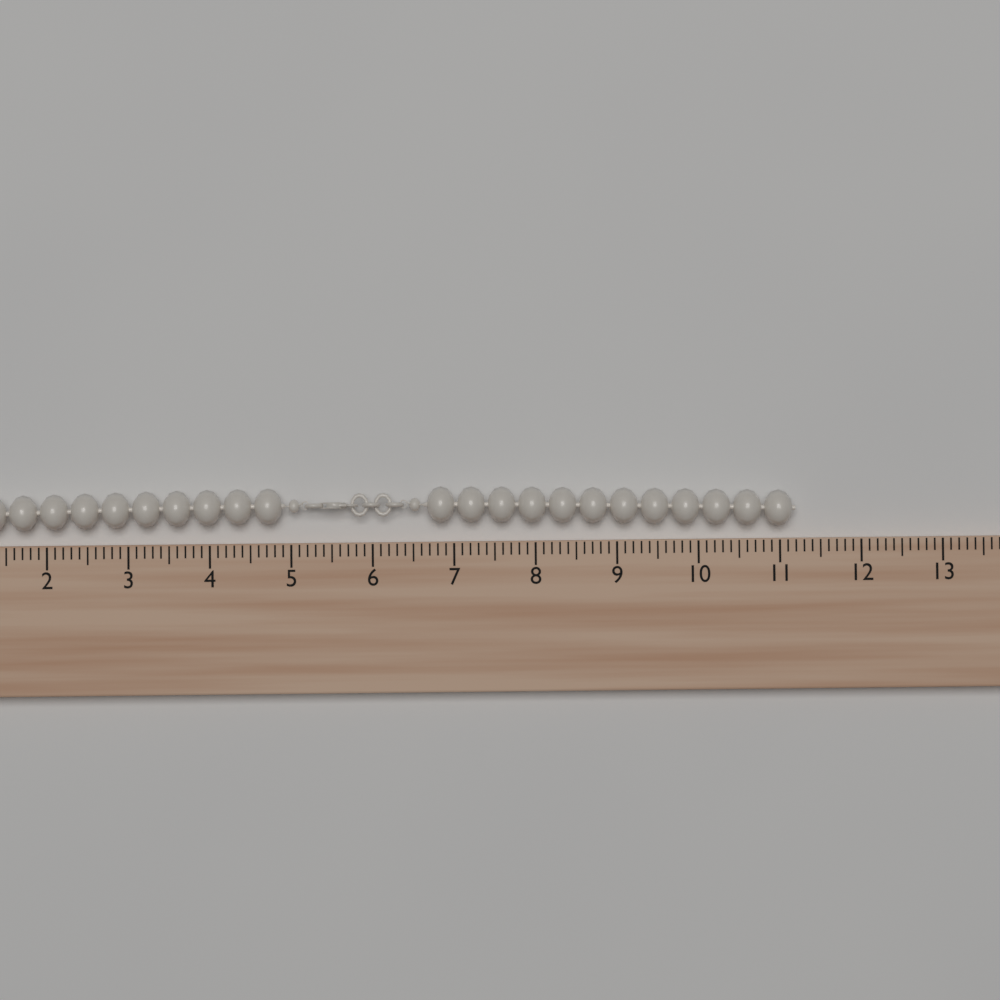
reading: 11.2 (no unit)
